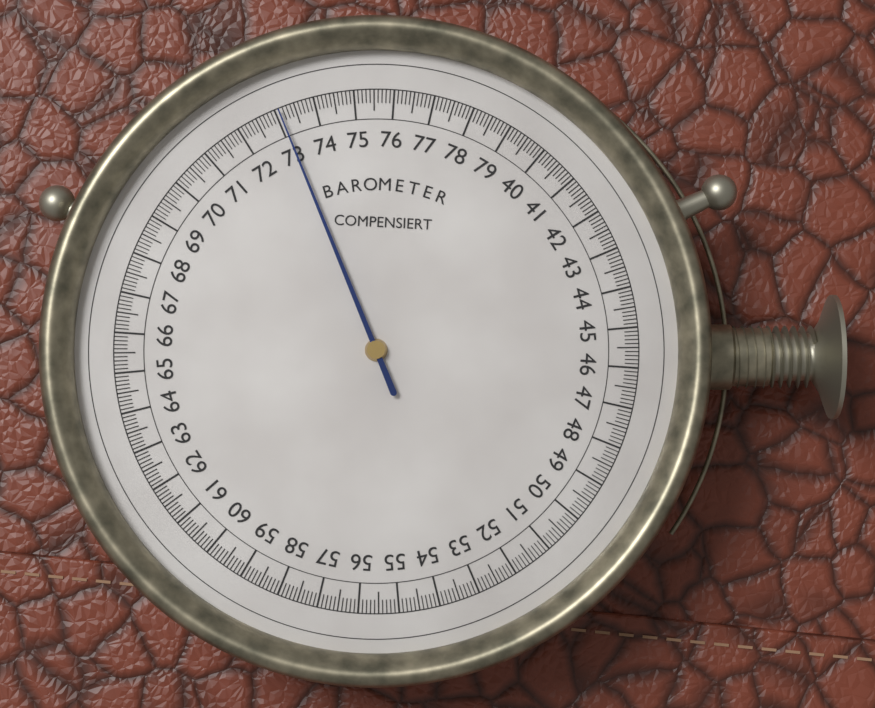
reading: 73.1 (no unit)
